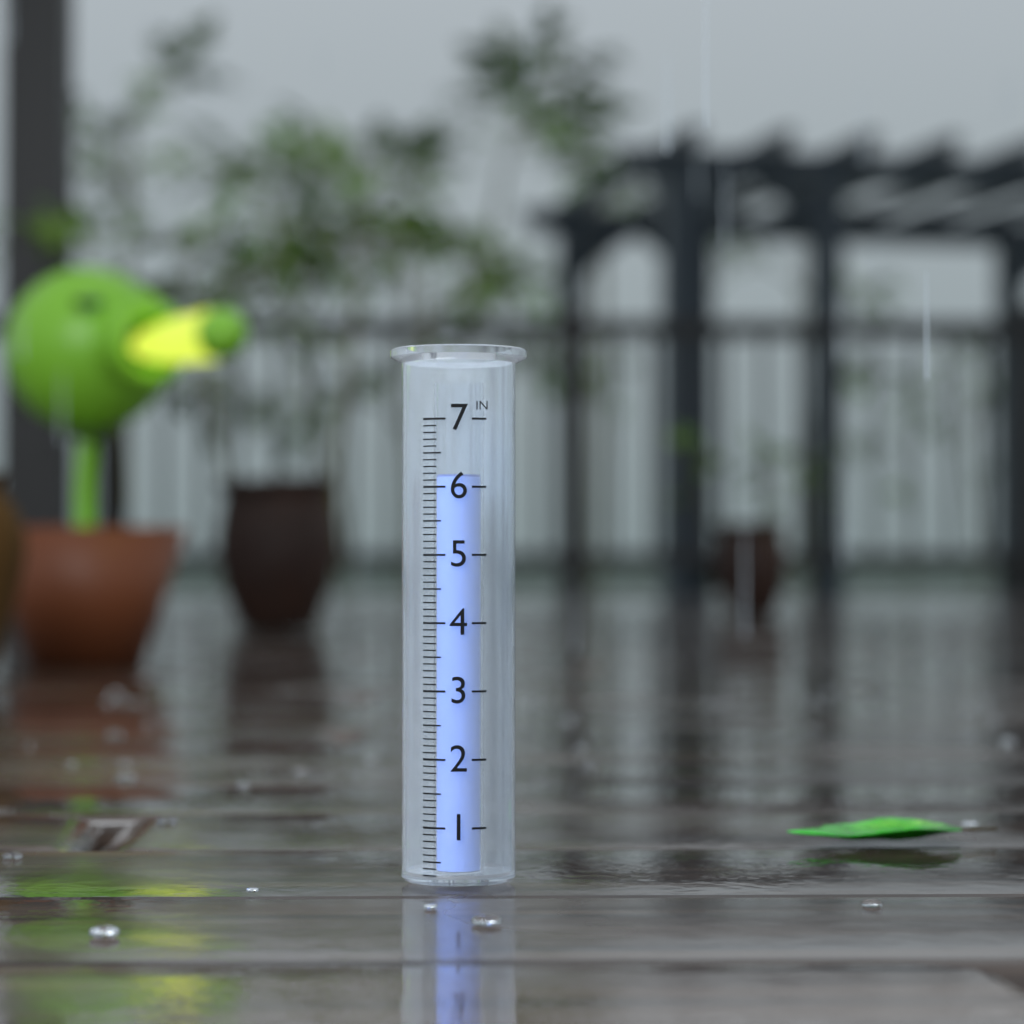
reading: 6.2 in
